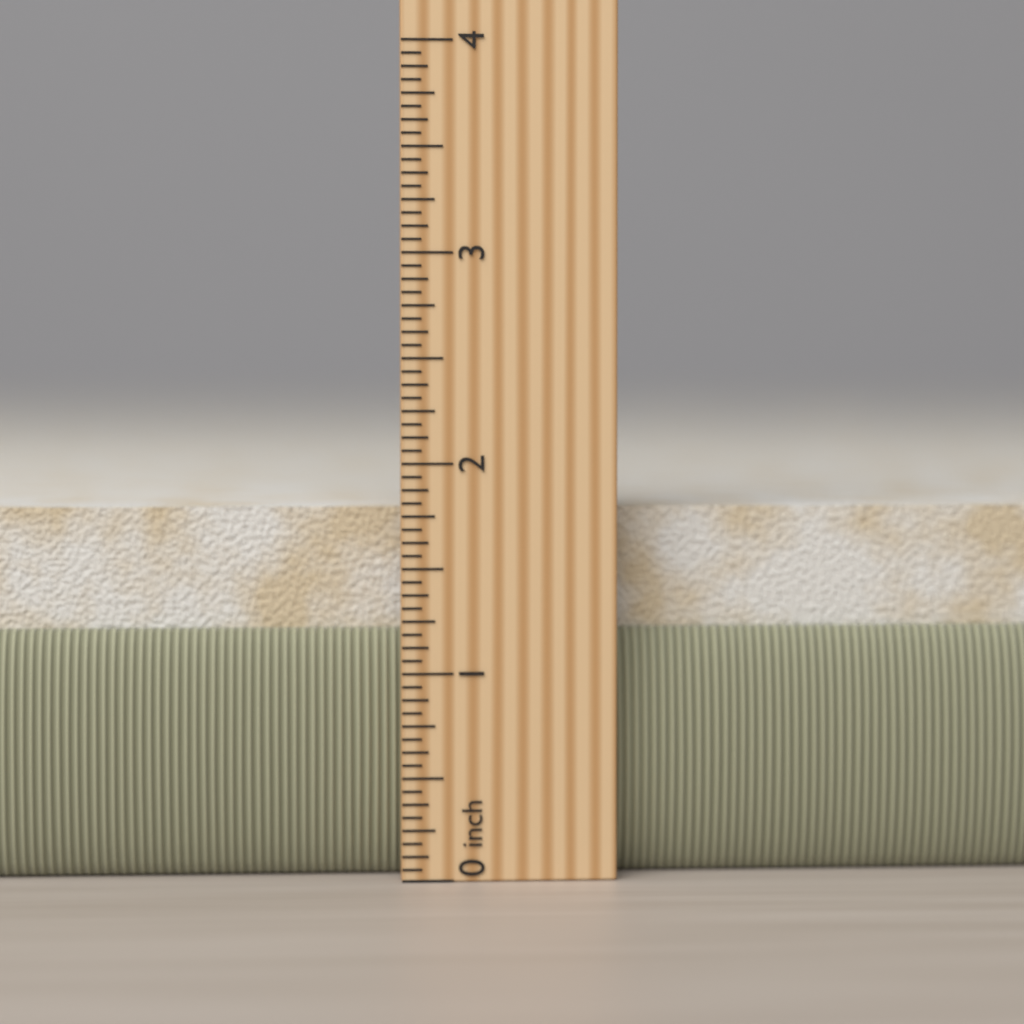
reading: 1.9375 in
